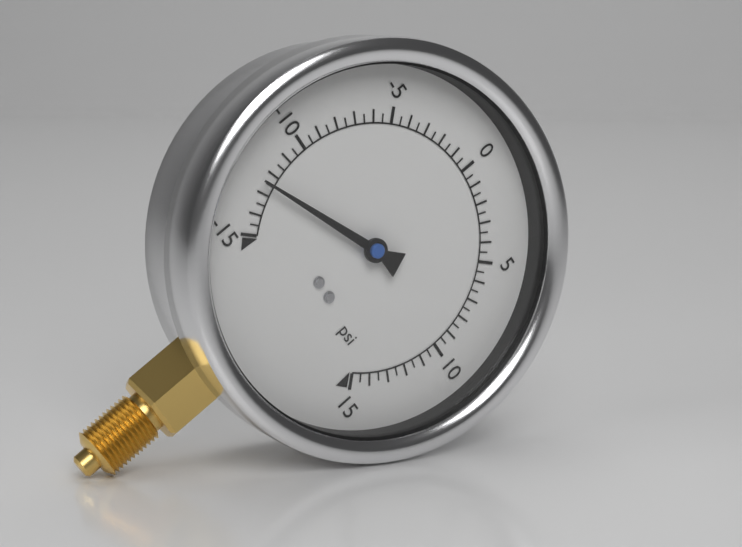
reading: -12.5 psi
